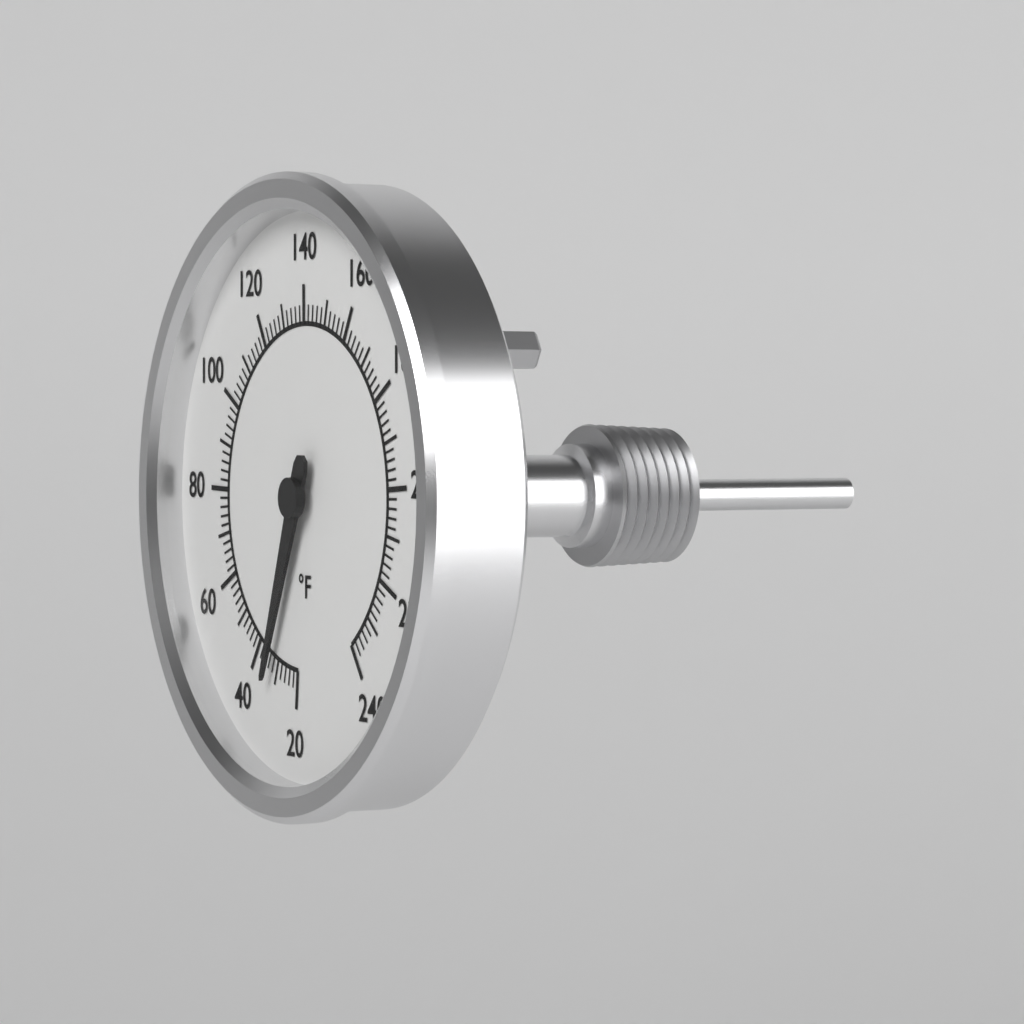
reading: 32 °F
